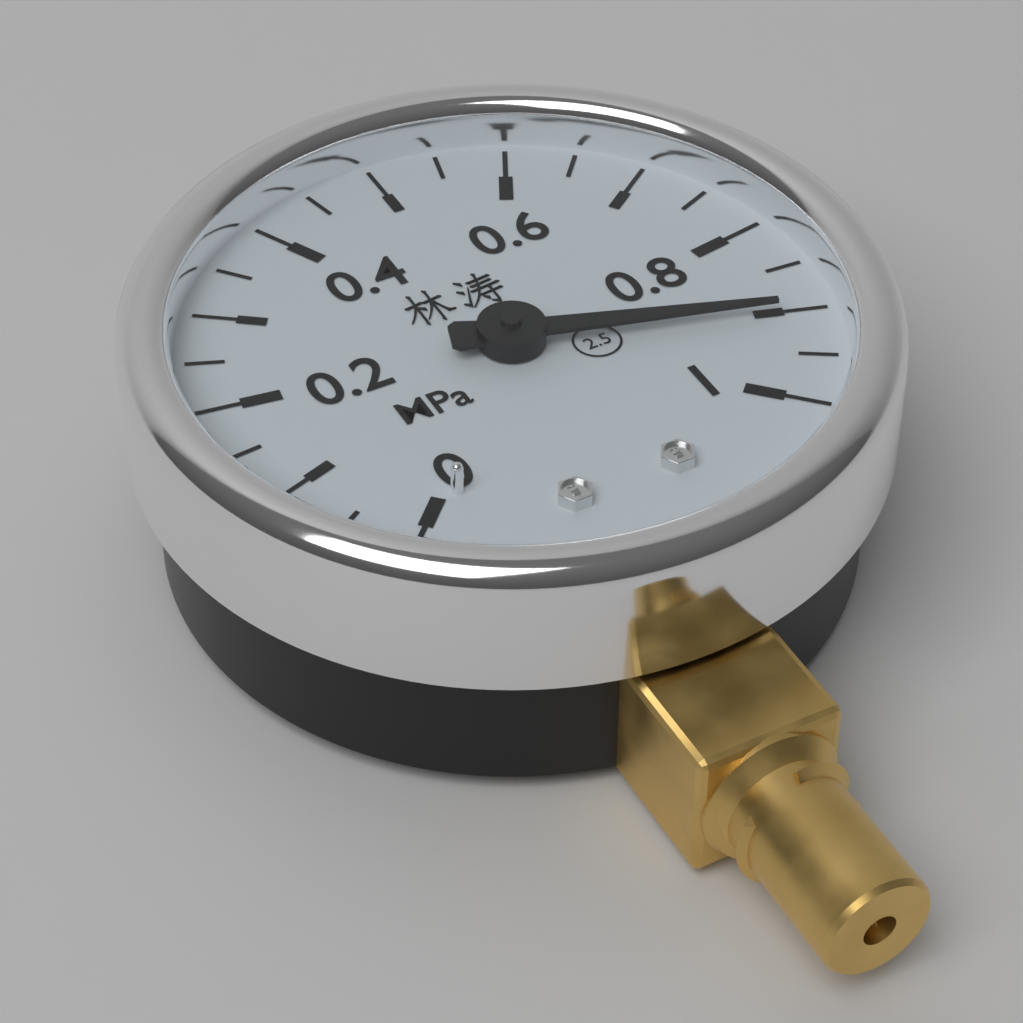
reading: 0.90 MPa
